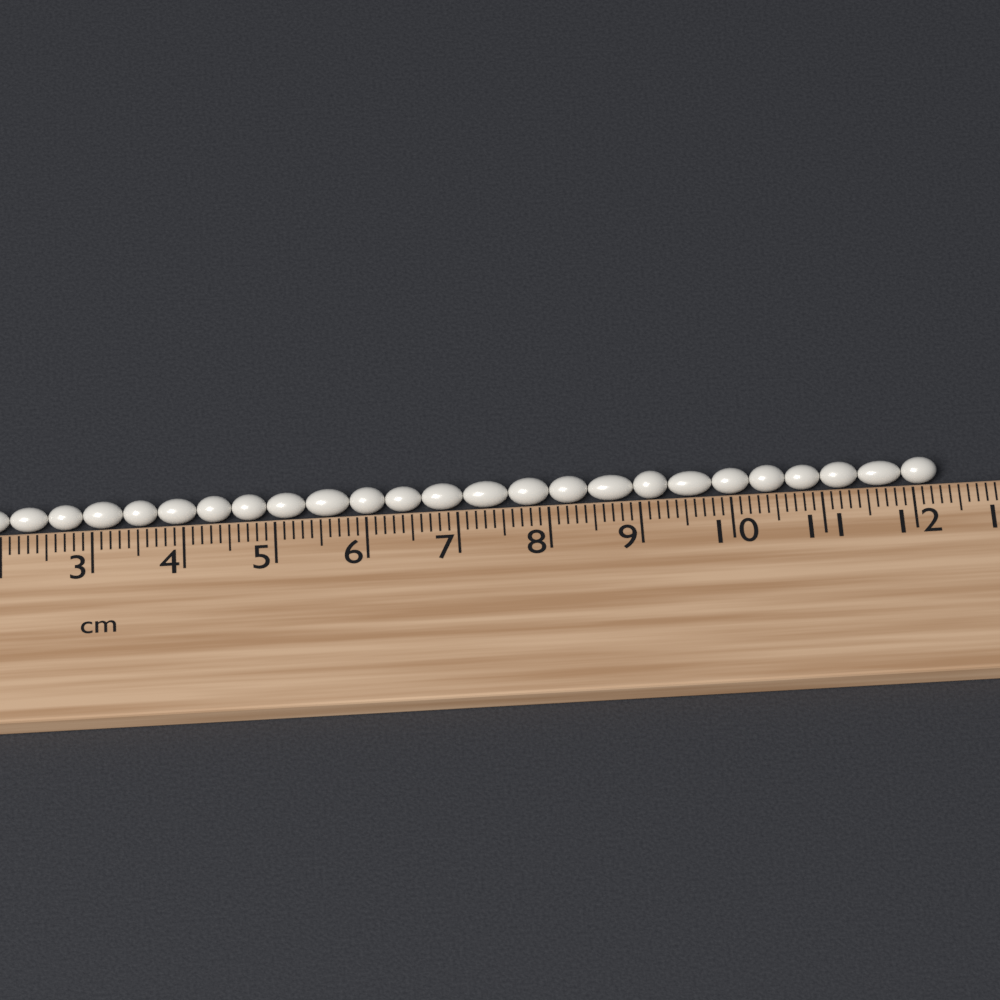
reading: 12.3 cm
